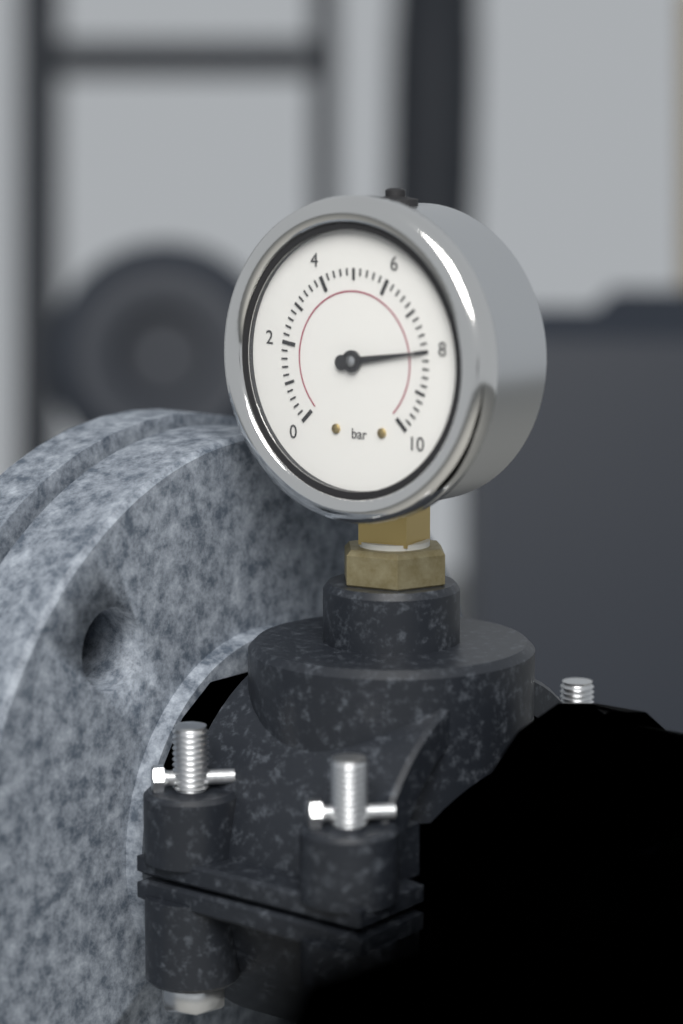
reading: 8.0 bar
